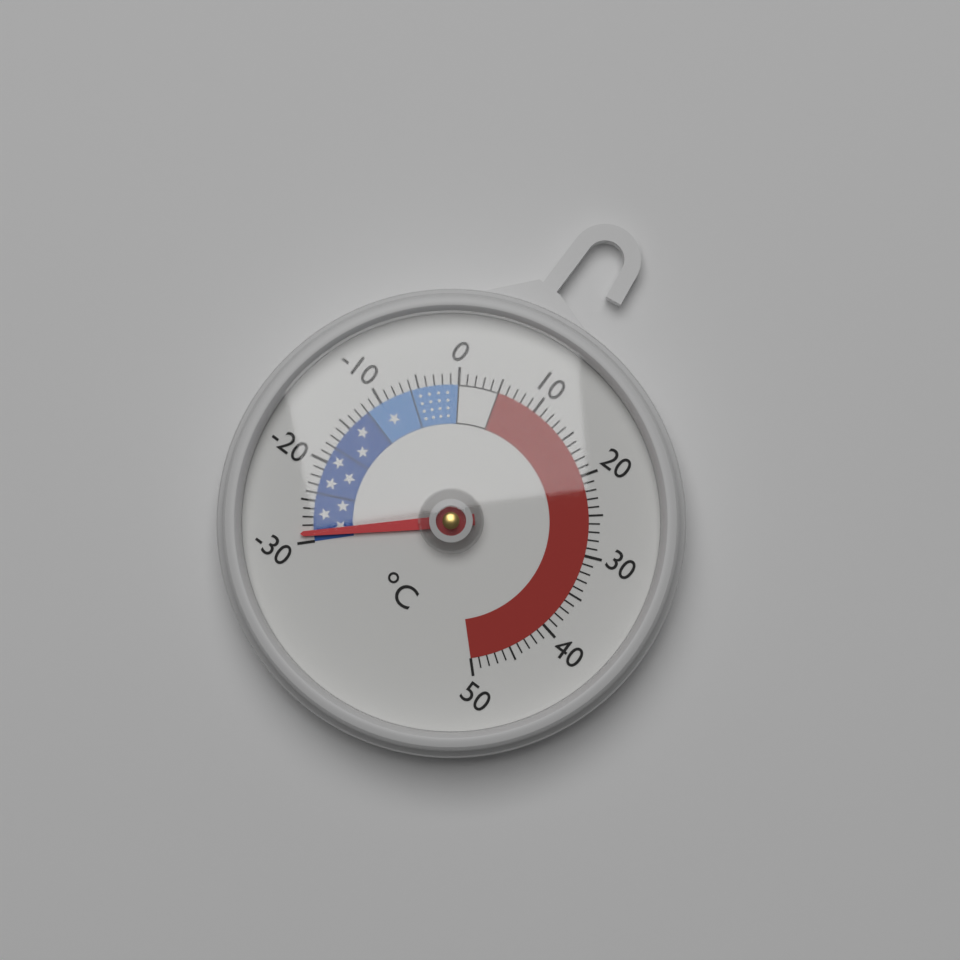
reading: -29 °C
